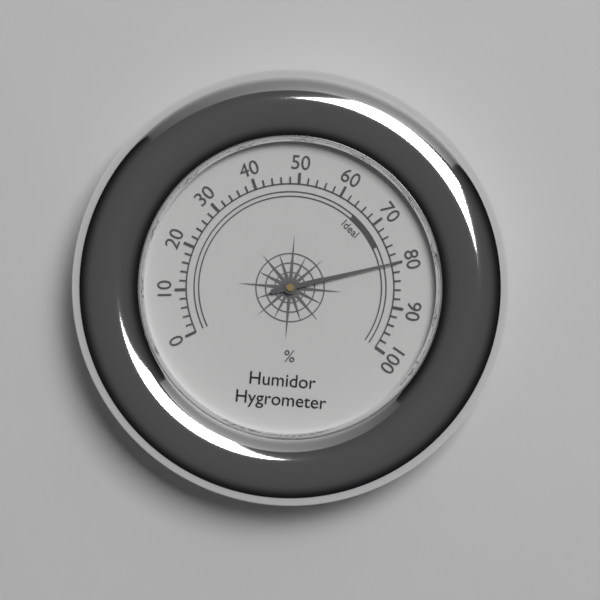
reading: 80 %
